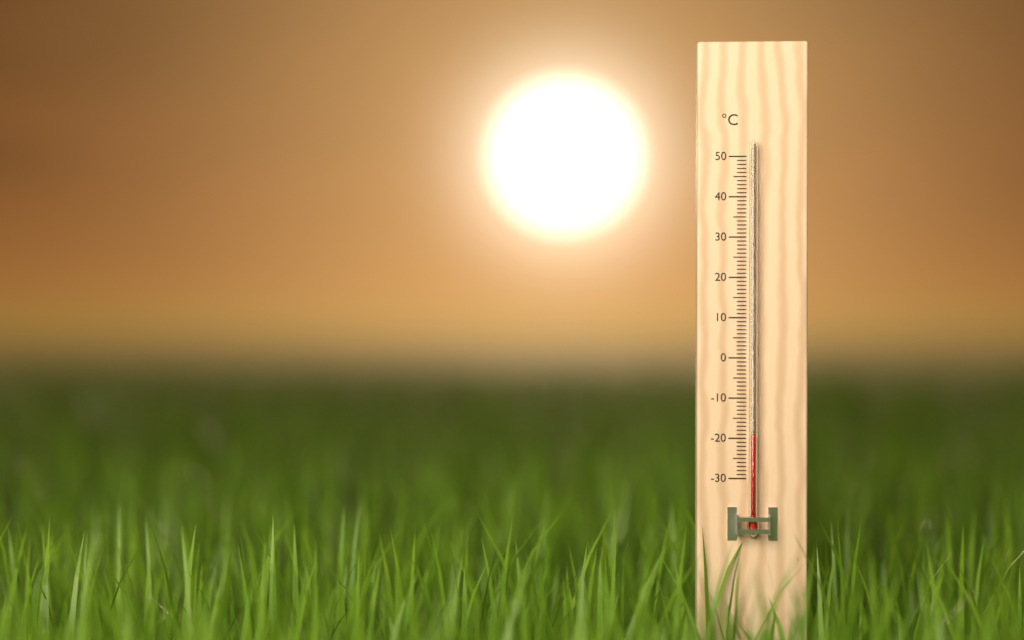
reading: -19 °C
